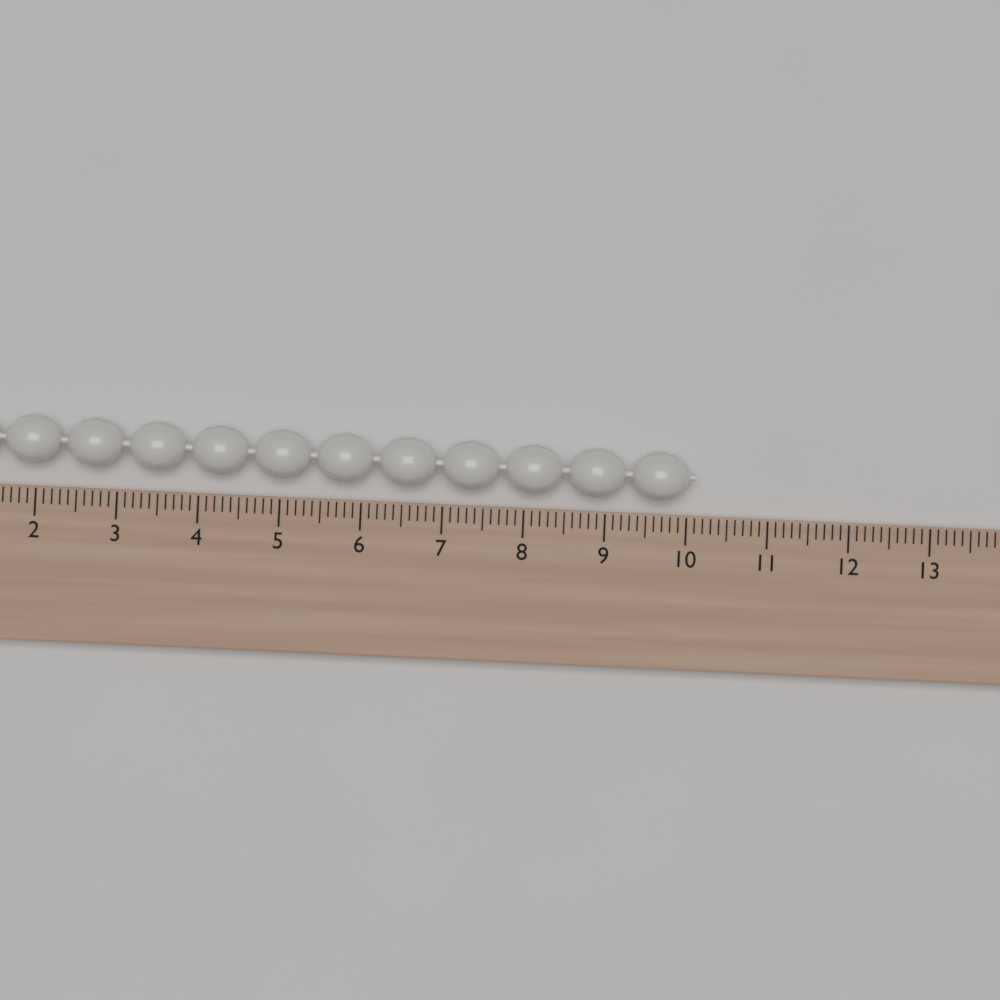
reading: 10.1 (no unit)
